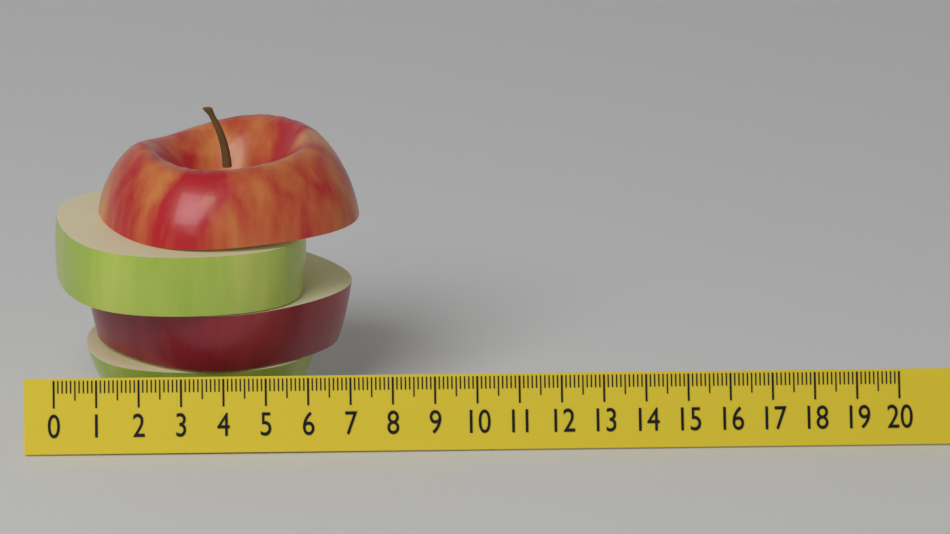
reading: 7.3 (no unit)
